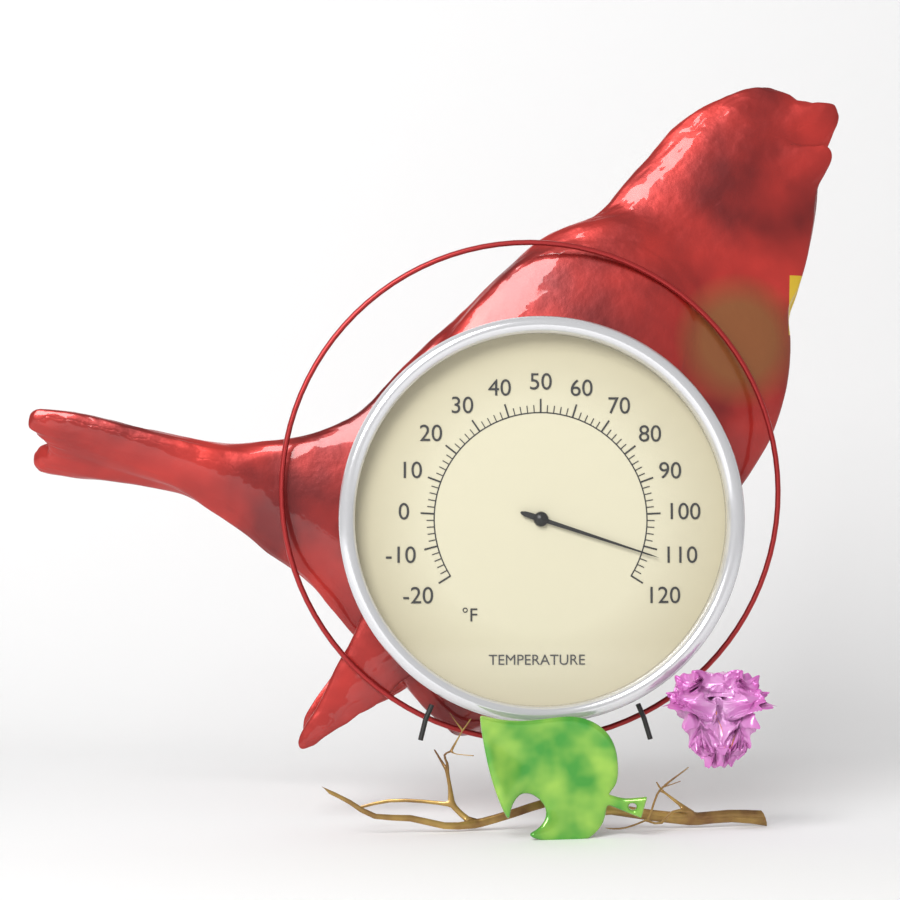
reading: 112 °F
